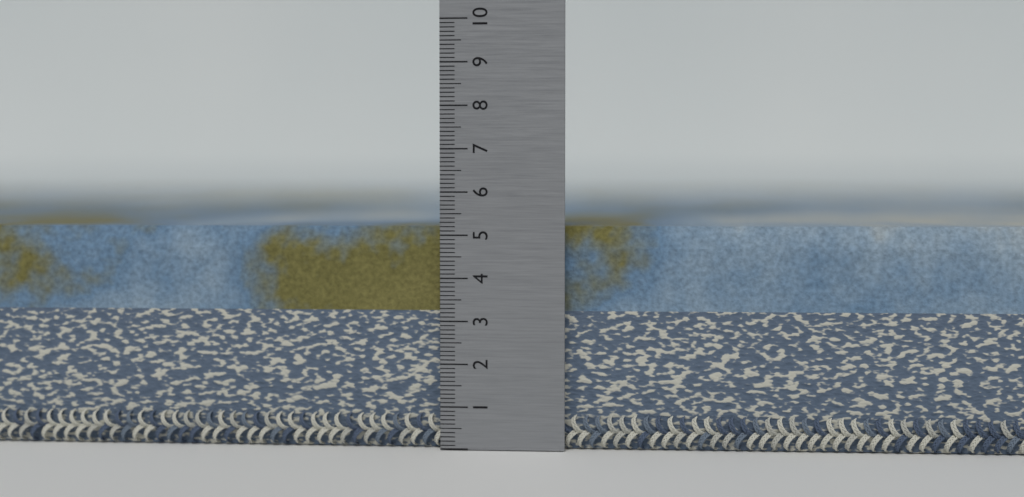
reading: 5.2 (no unit)
